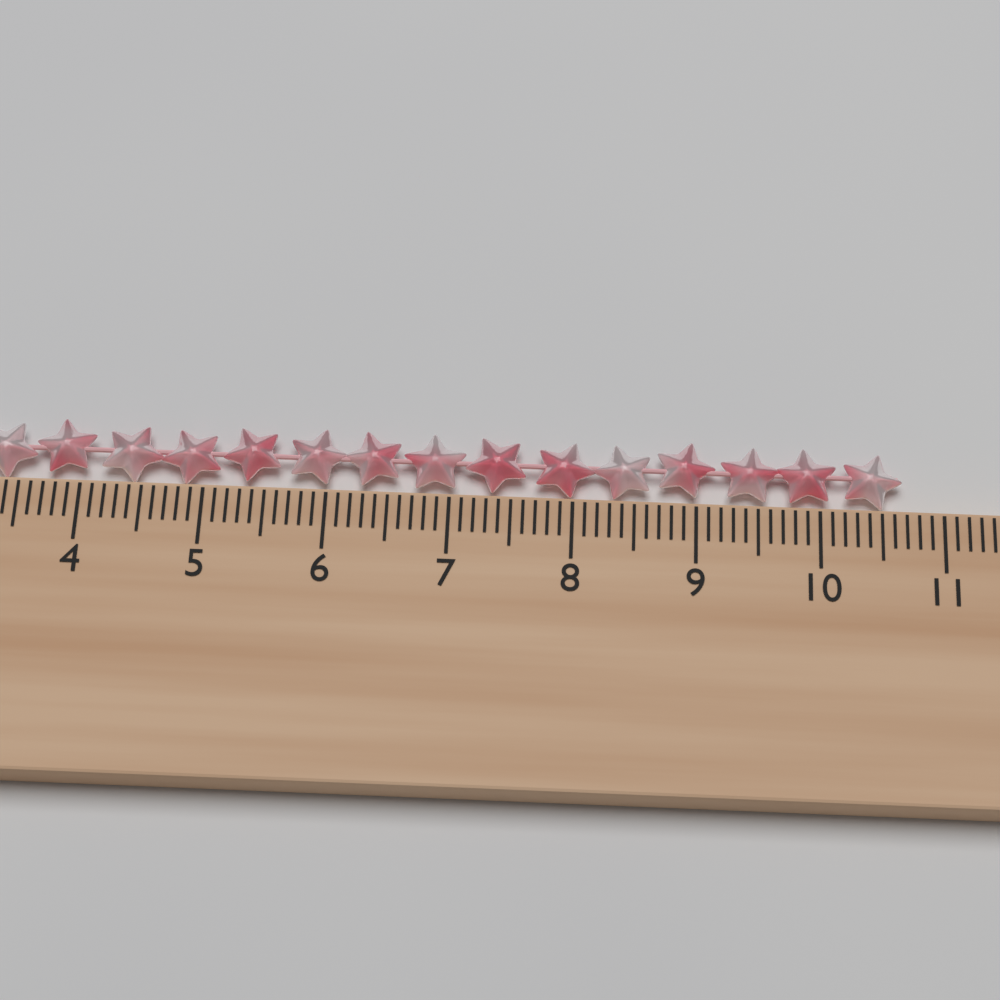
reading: 10.7 cm
